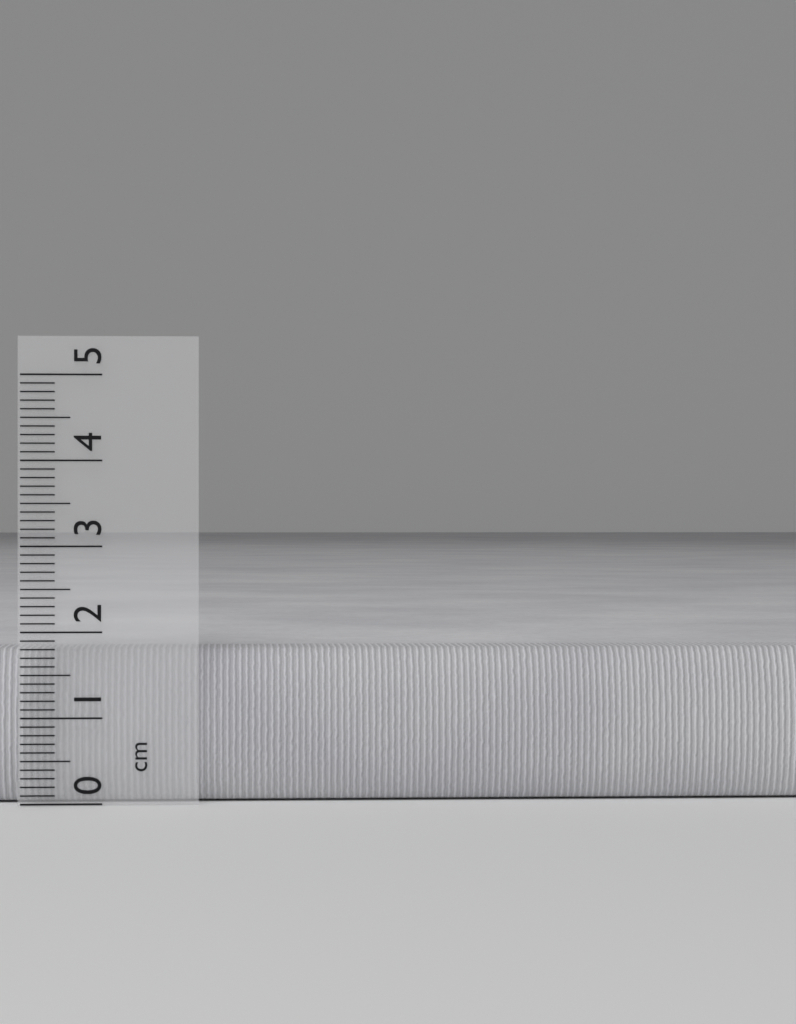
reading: 1.8 cm
